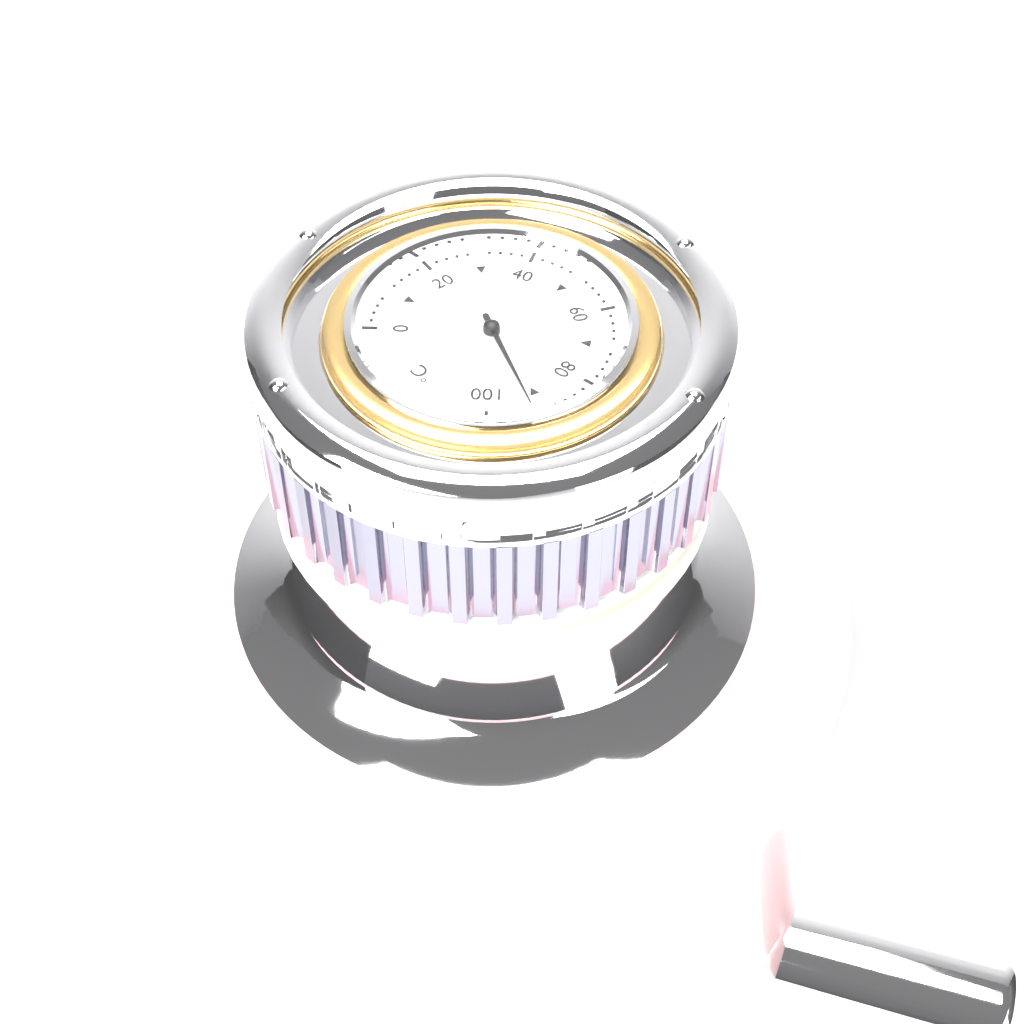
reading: 92 °C
